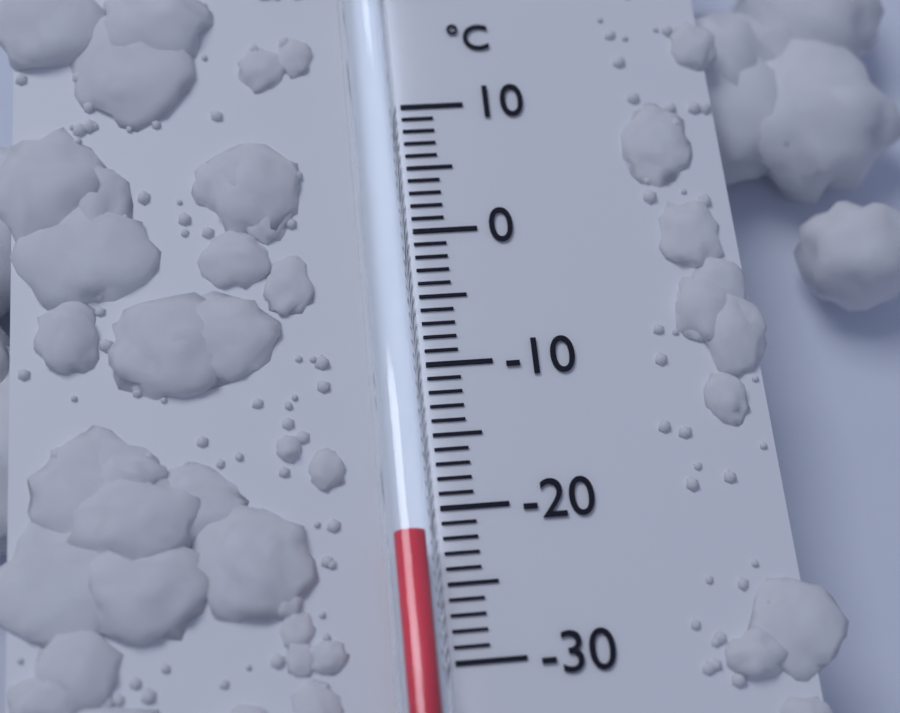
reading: -22 °C
